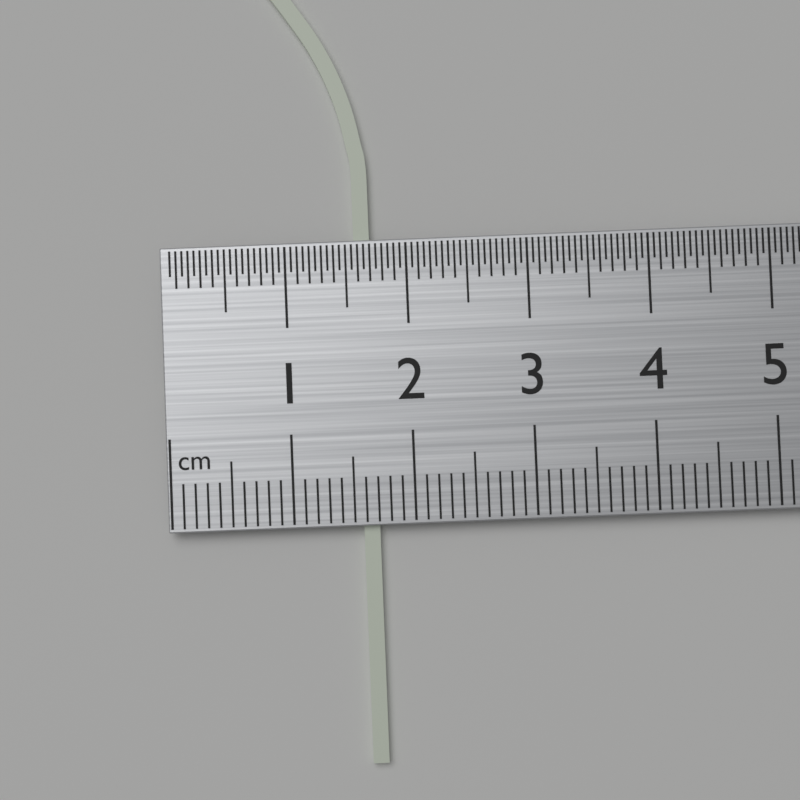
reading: 1.7 cm
